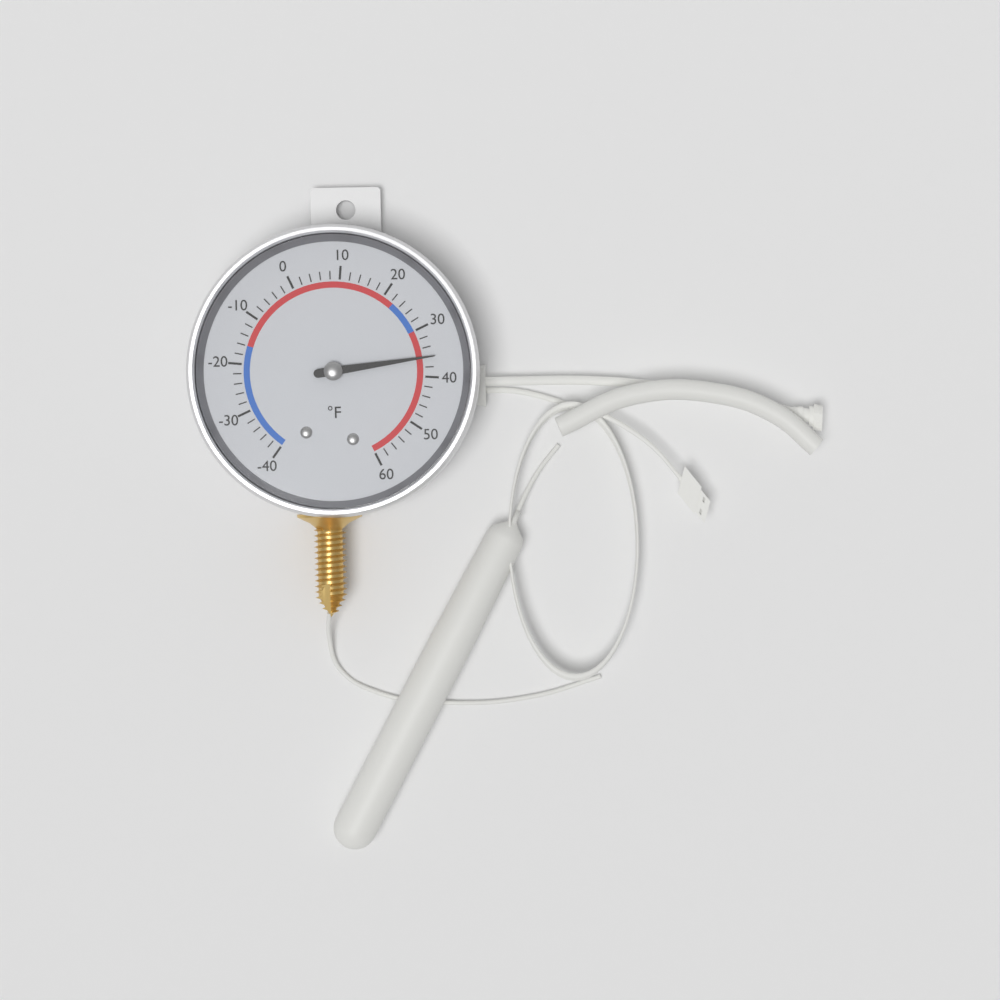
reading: 36 °F
